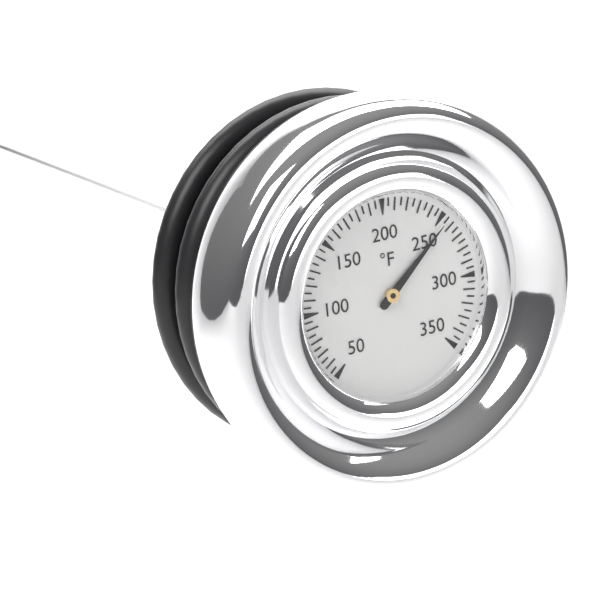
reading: 255 °F
